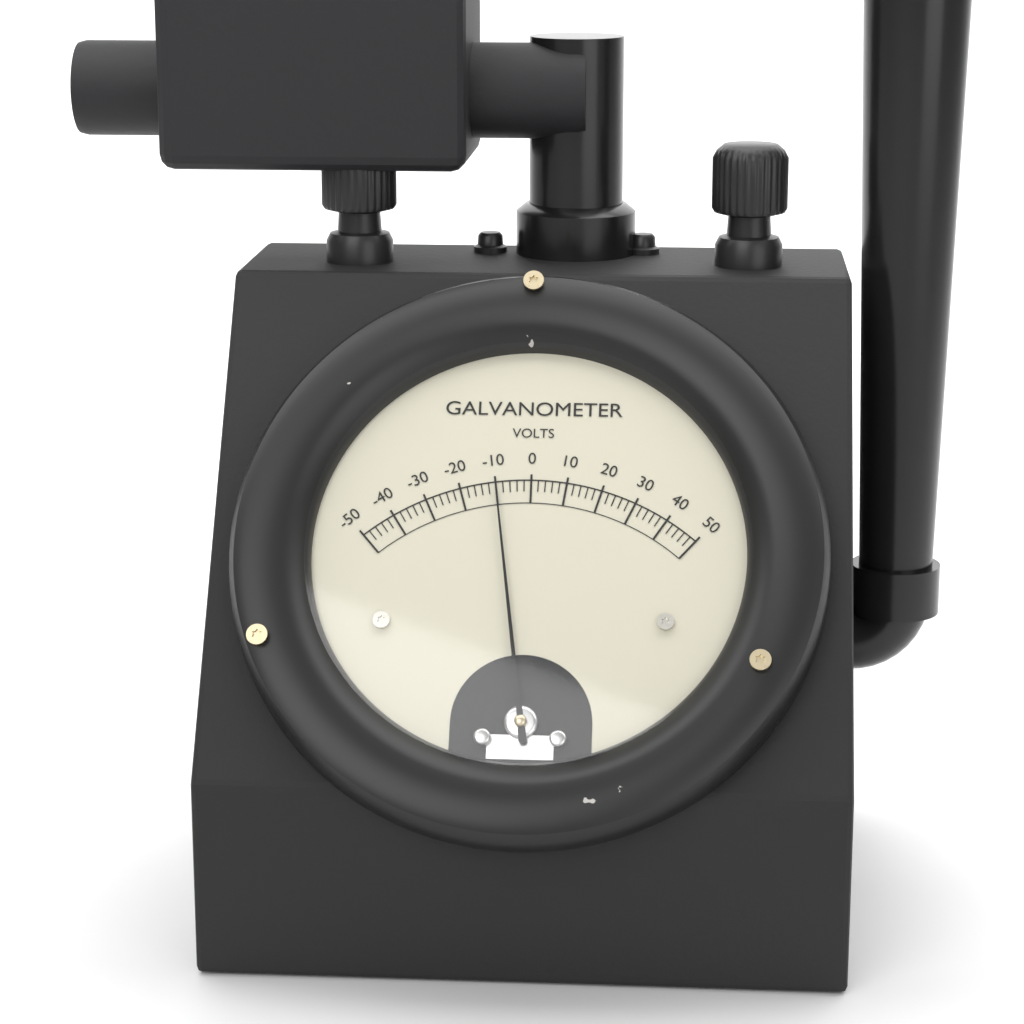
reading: -10 V
